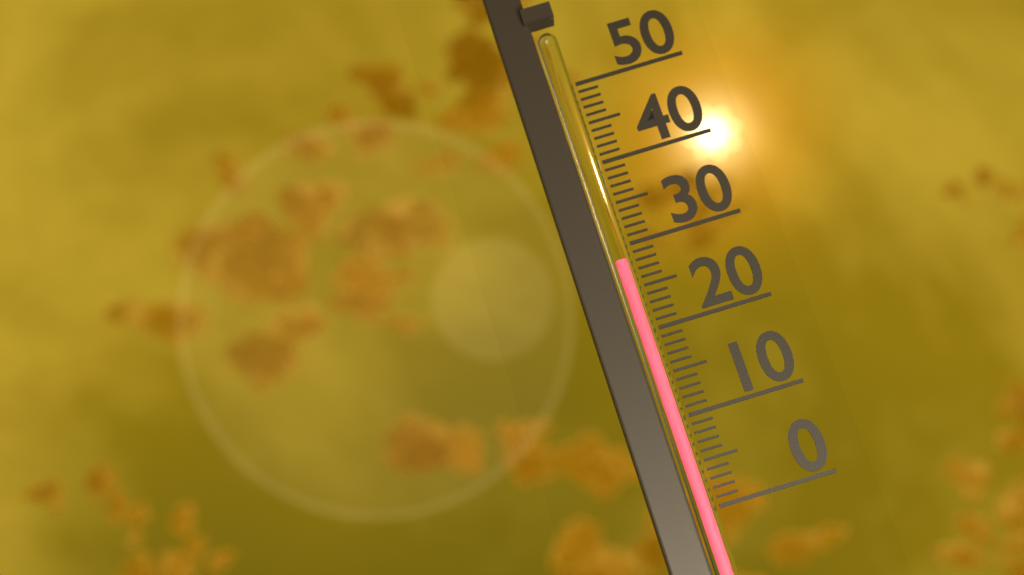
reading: 28 (no unit)
